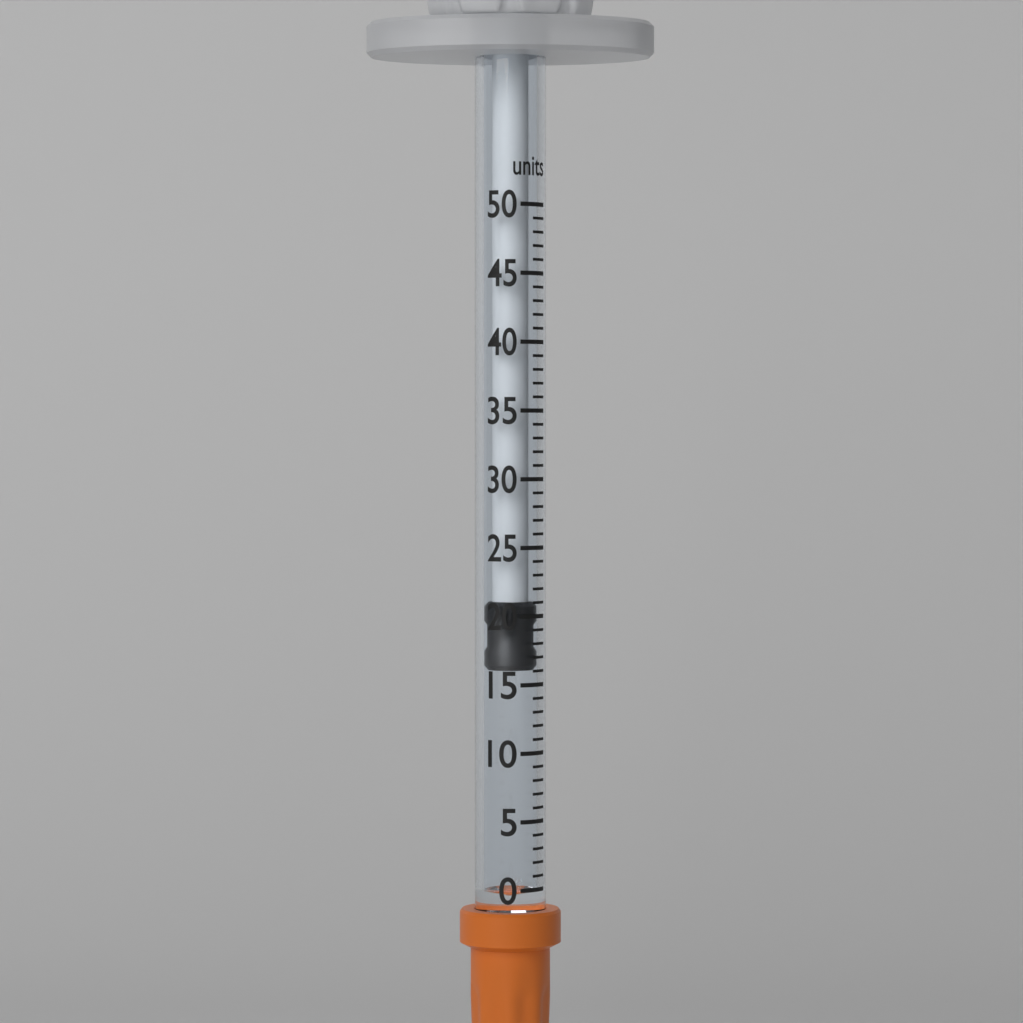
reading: 16 units
